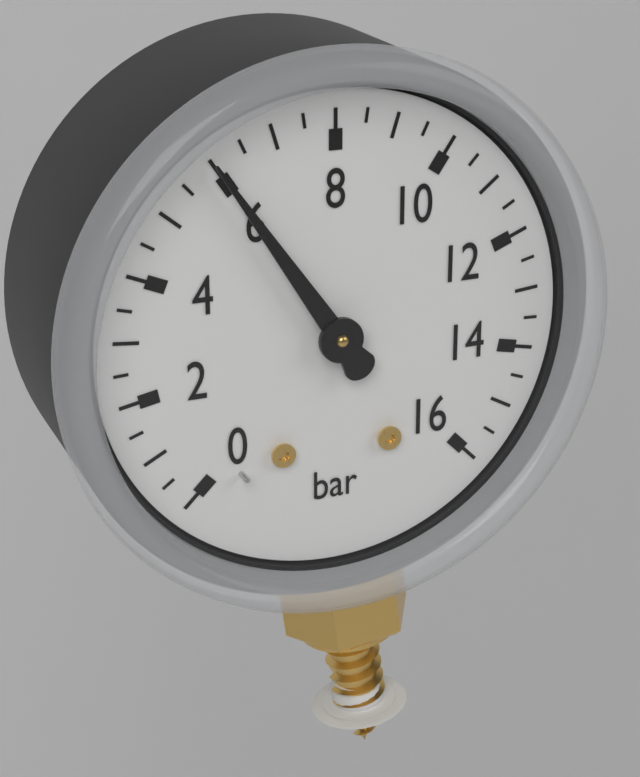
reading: 6.0 bar
